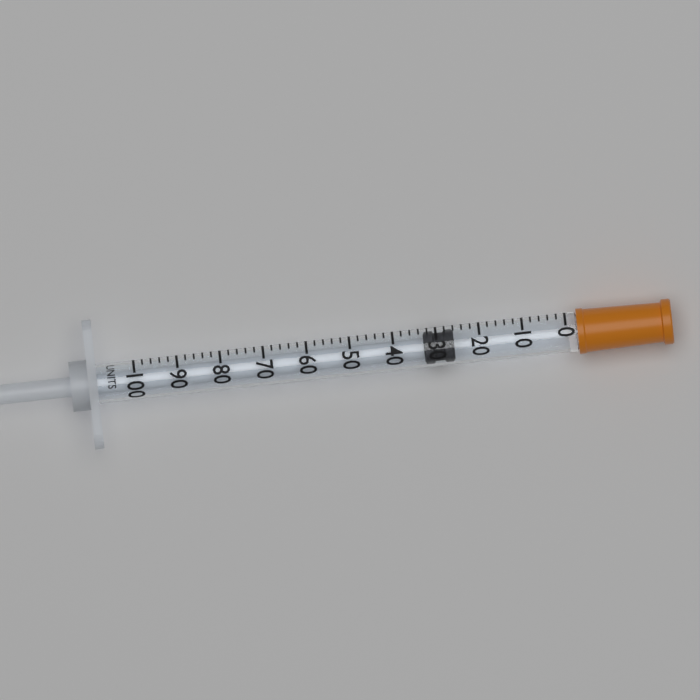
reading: 26 units
